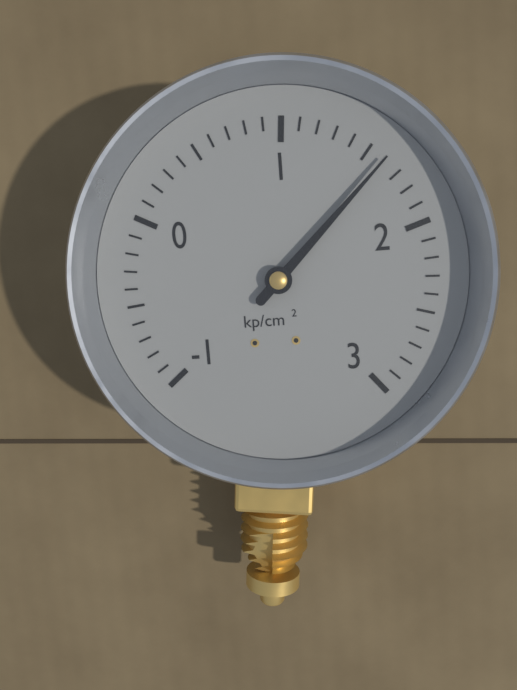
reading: 1.6 kp/cm²
